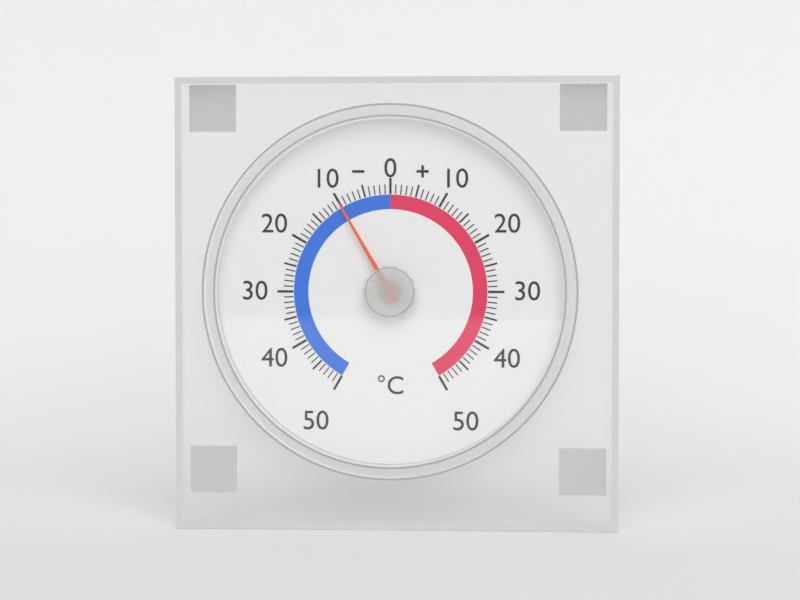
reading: -10 °C
